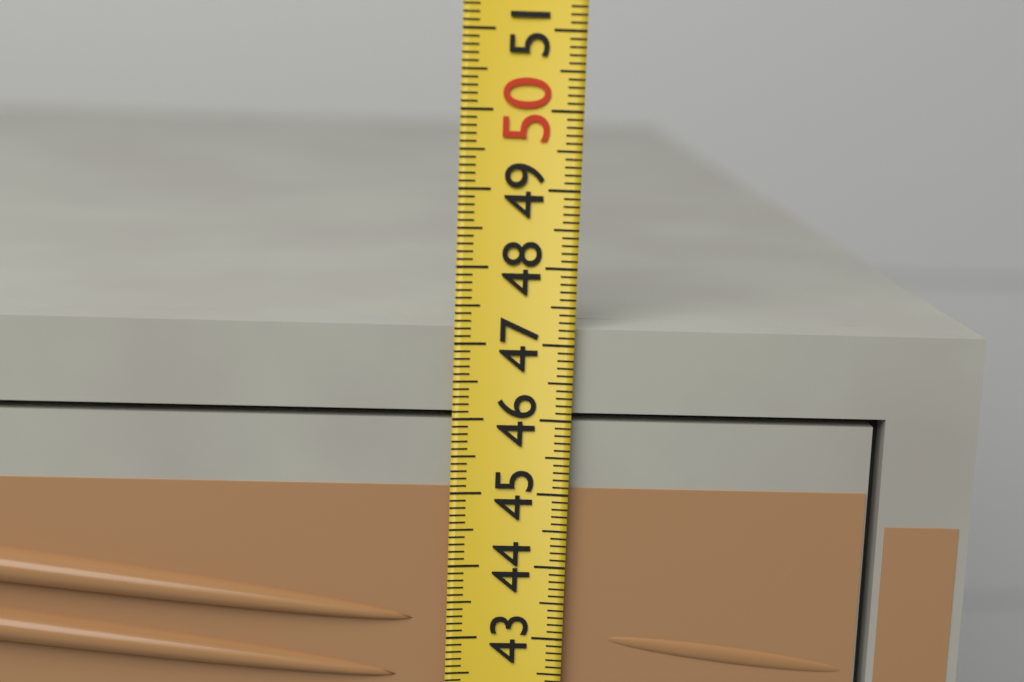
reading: 47.2 (no unit)
